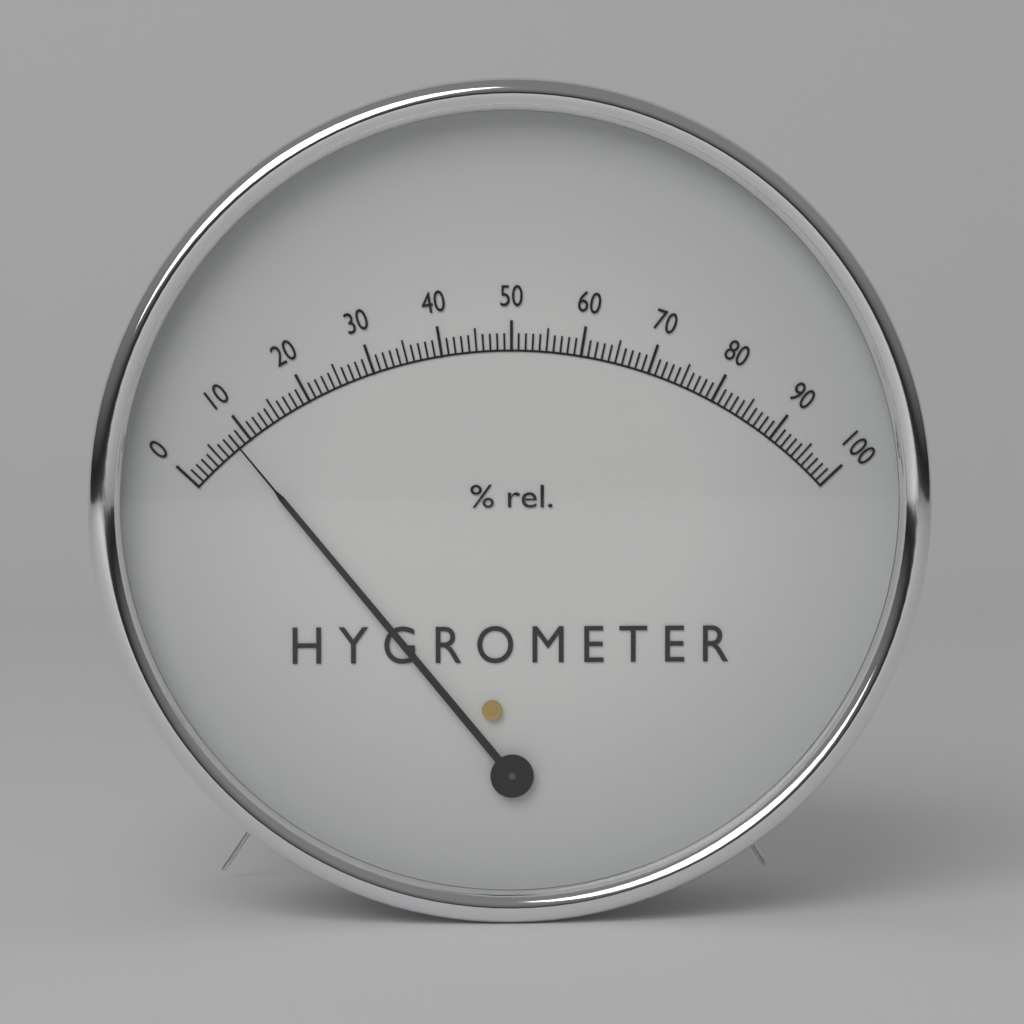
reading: 8 %
